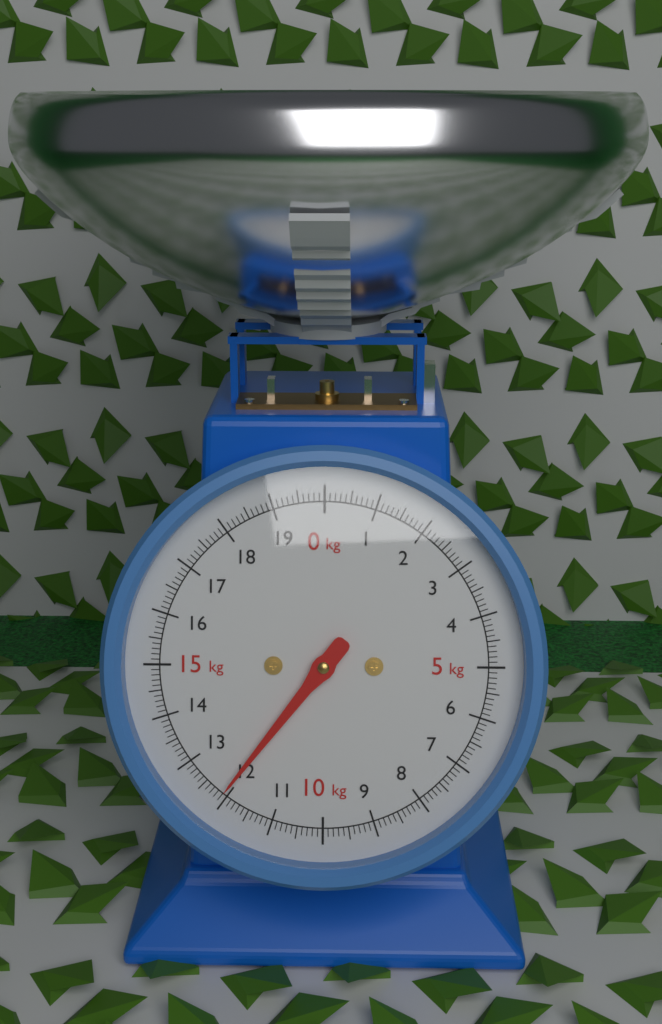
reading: 12.1 kg
